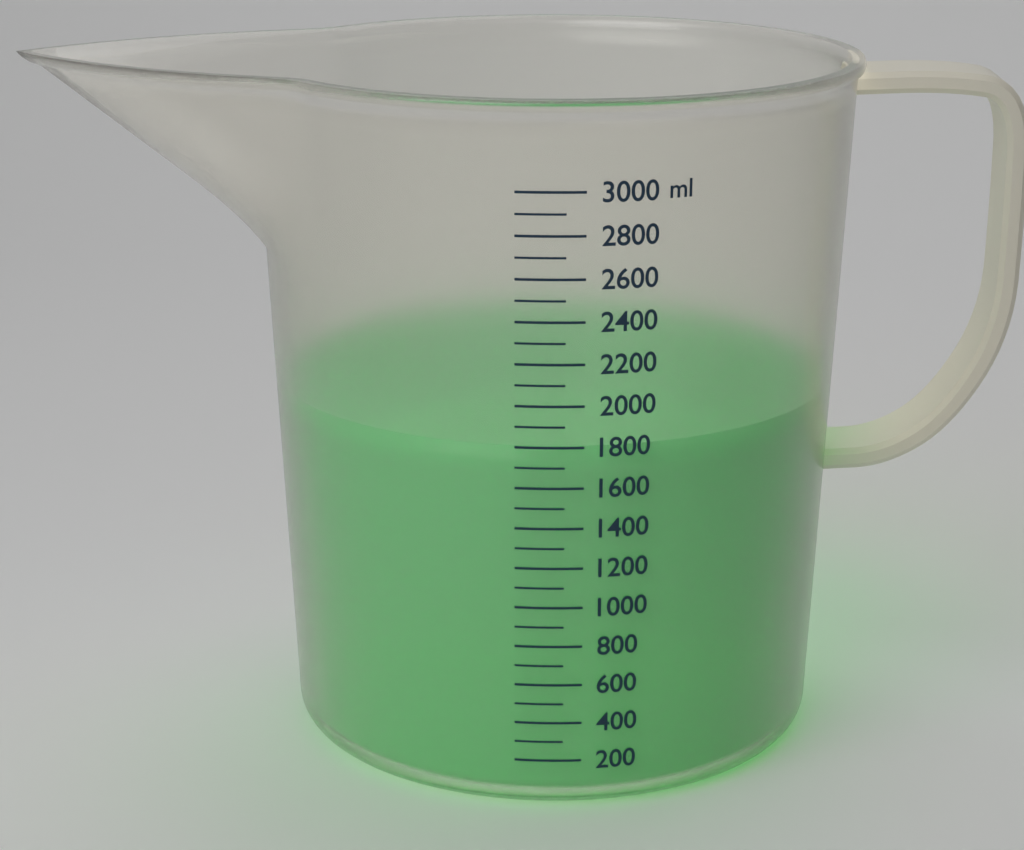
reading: 1800 ml
